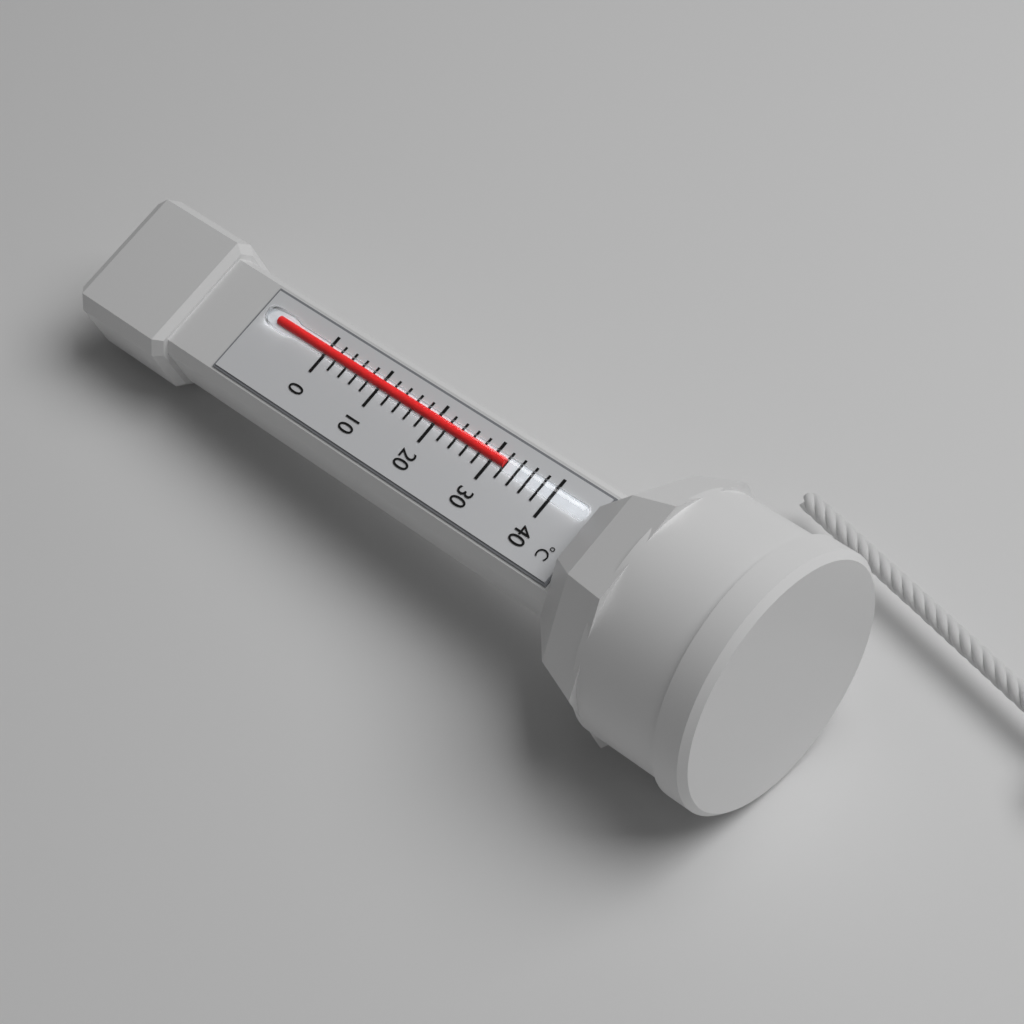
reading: 32 °C
